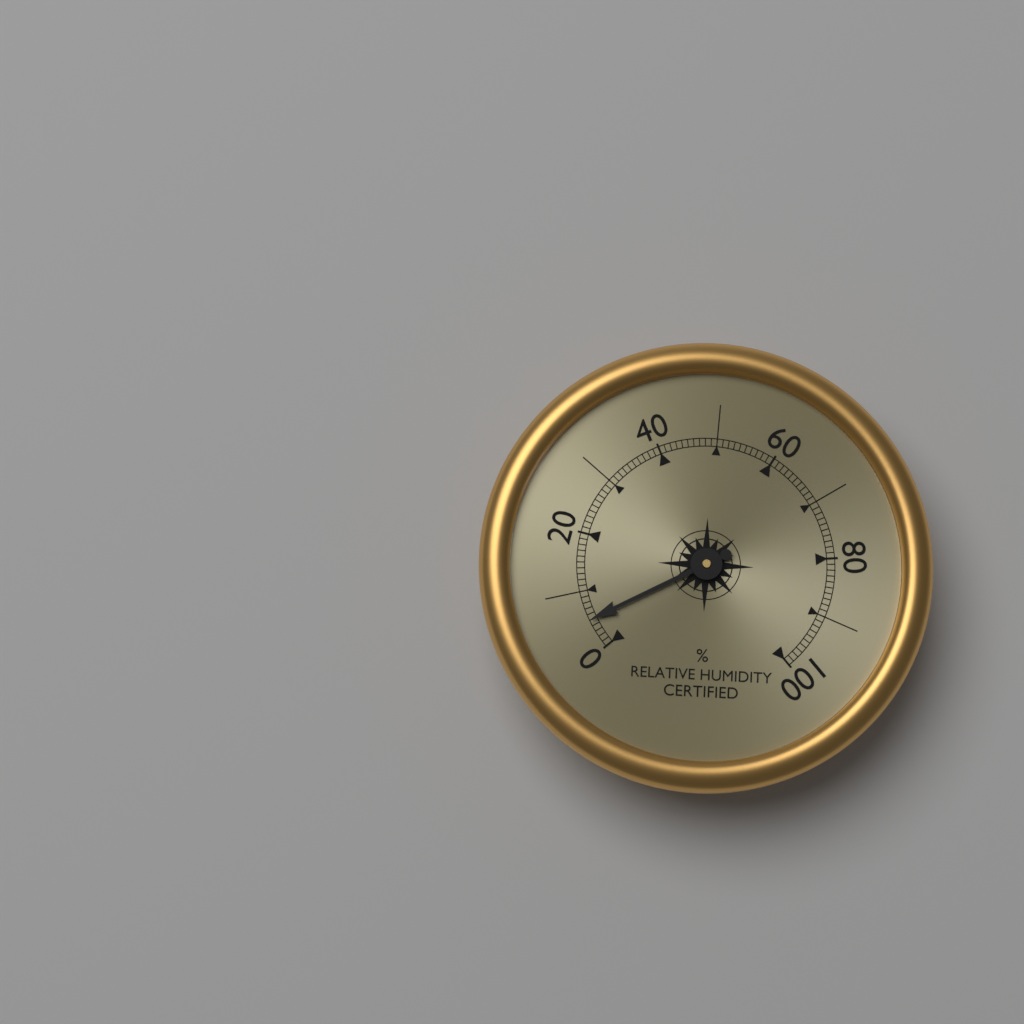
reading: 5 %
